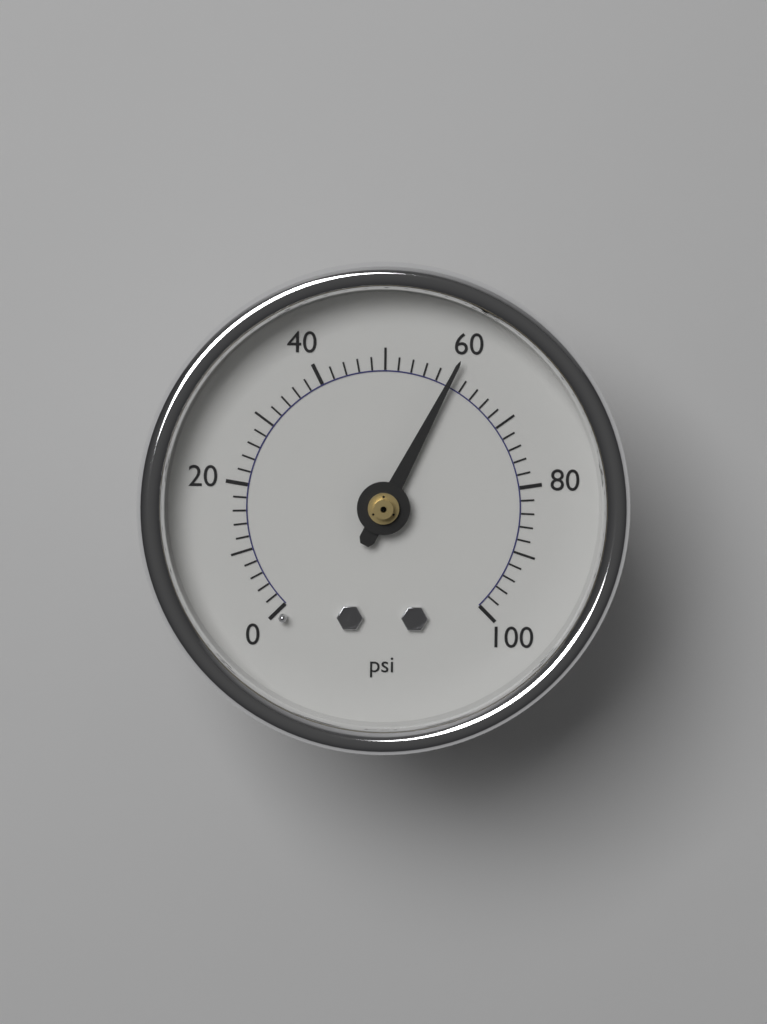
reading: 60 psi
